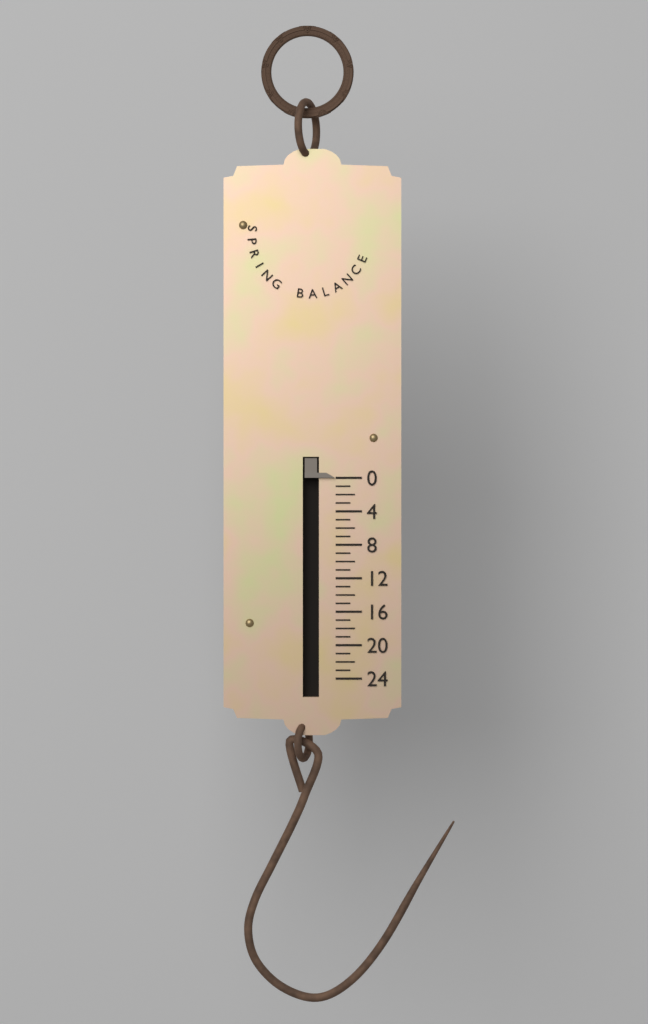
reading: 0 (no unit)
